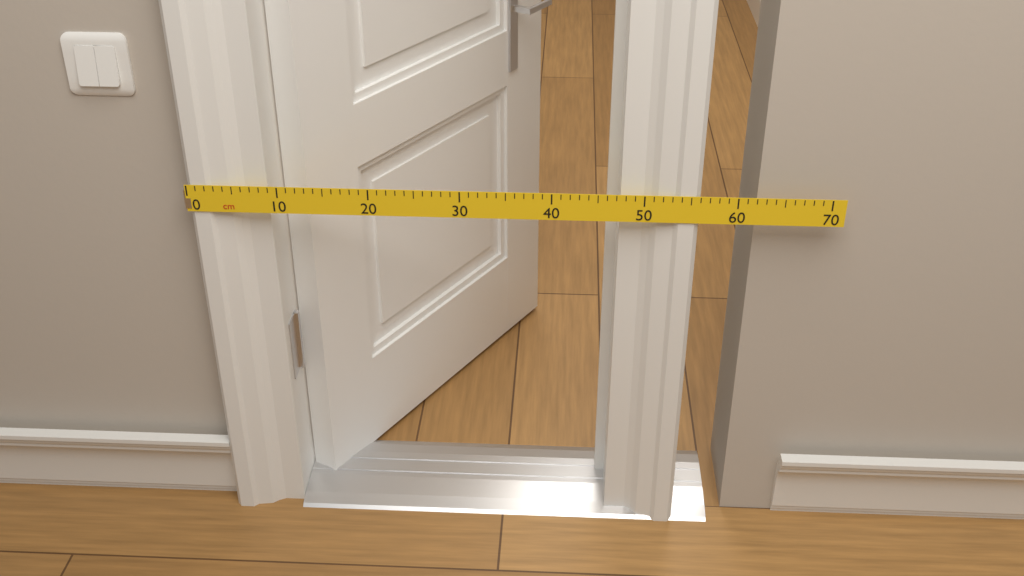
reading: 56 cm
